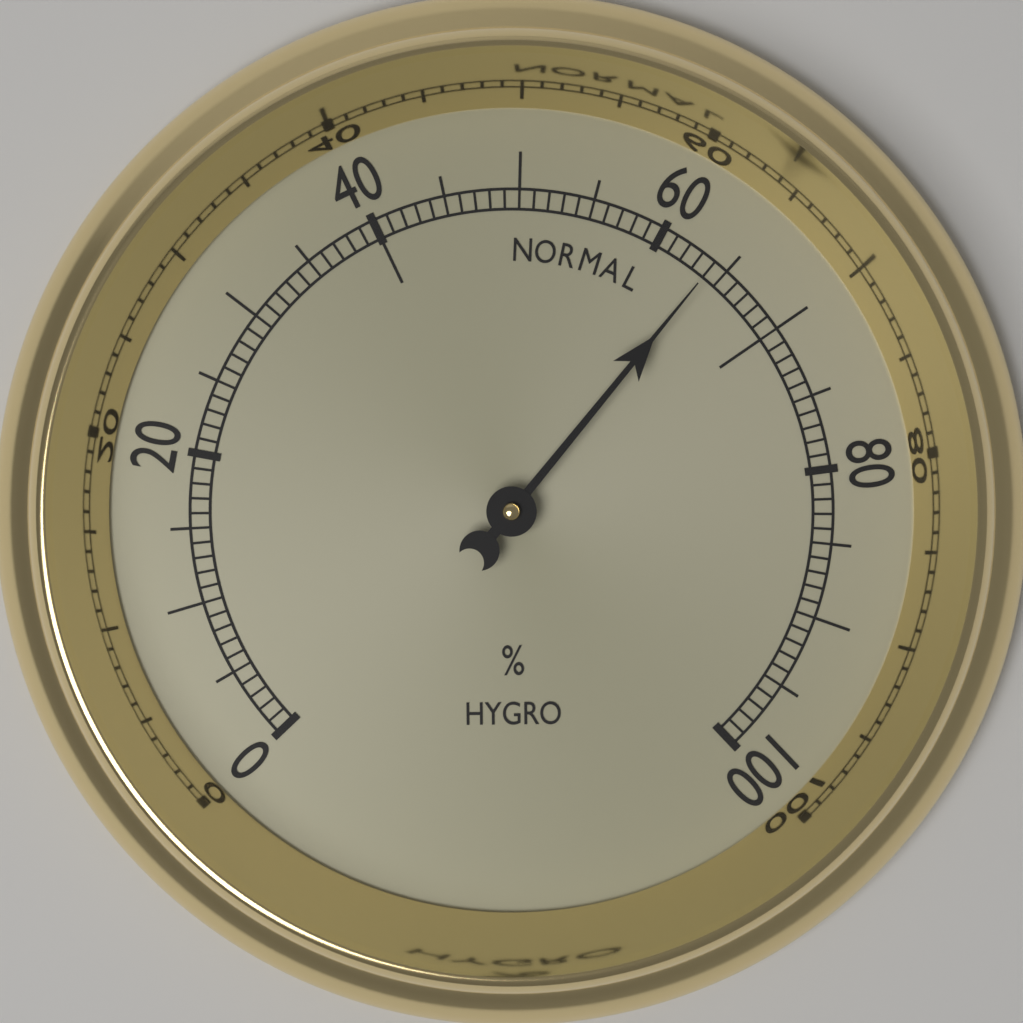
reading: 64 %
